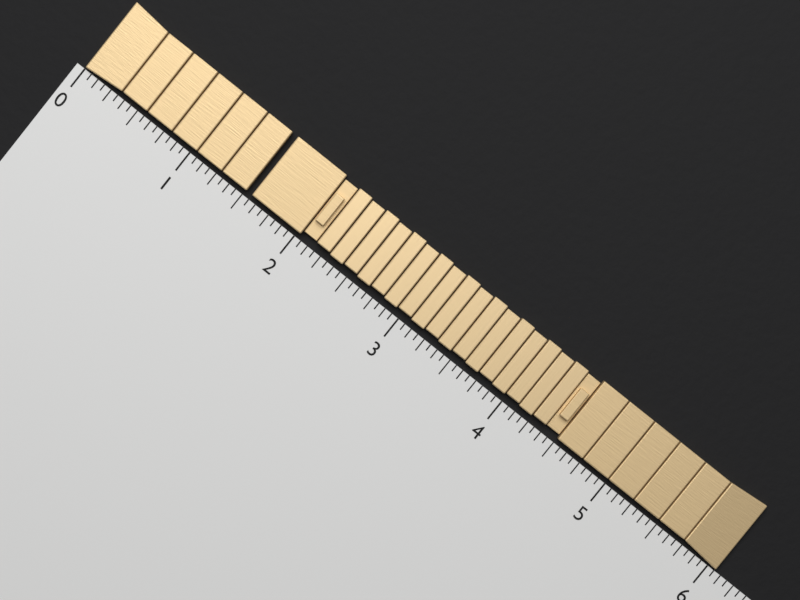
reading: 6.0625 (no unit)
